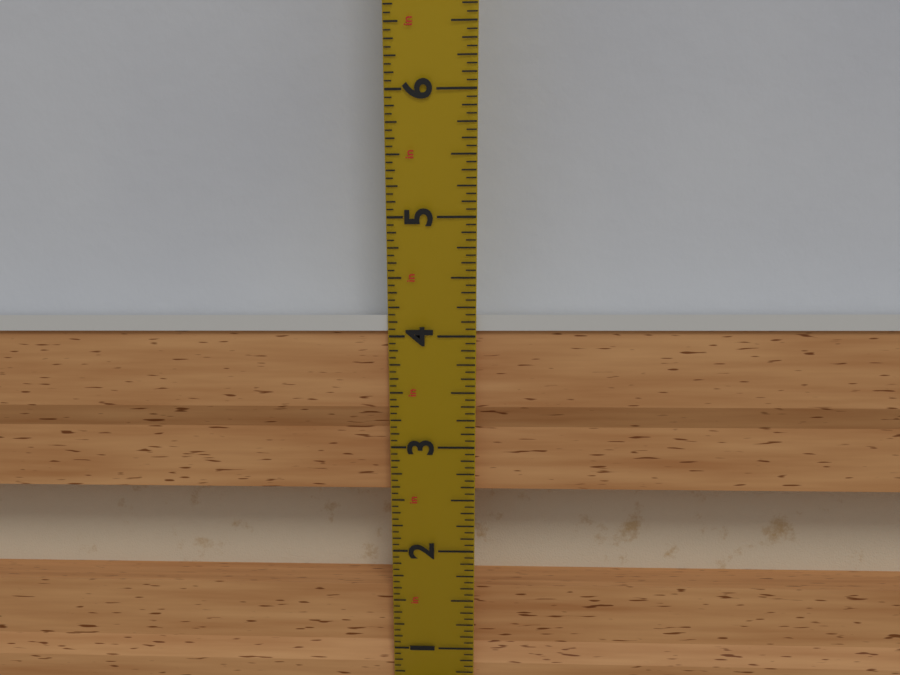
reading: 4.1875 in
